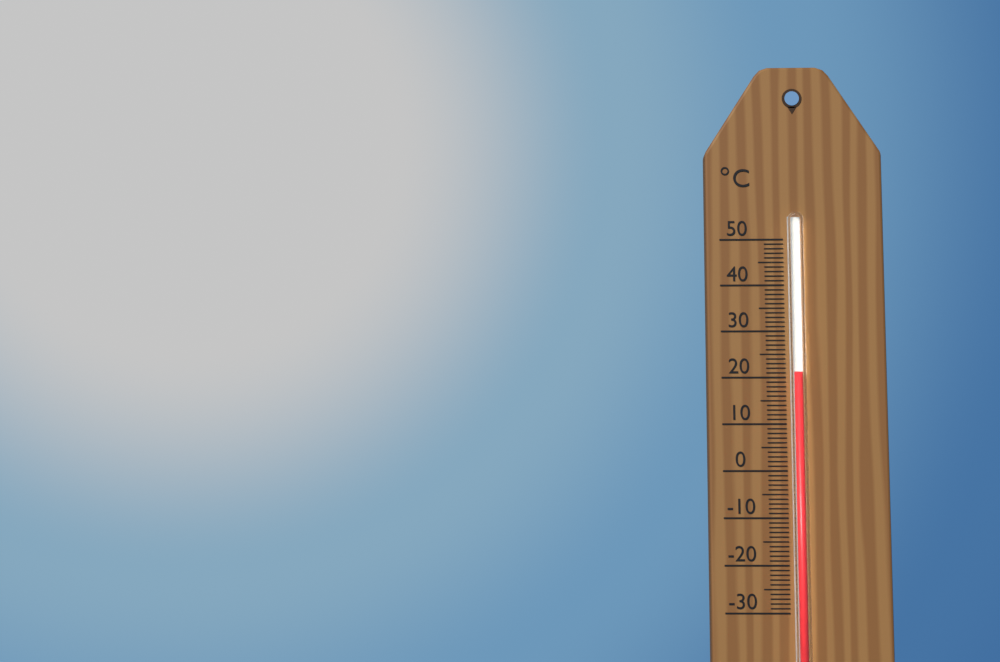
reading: 21 °C
